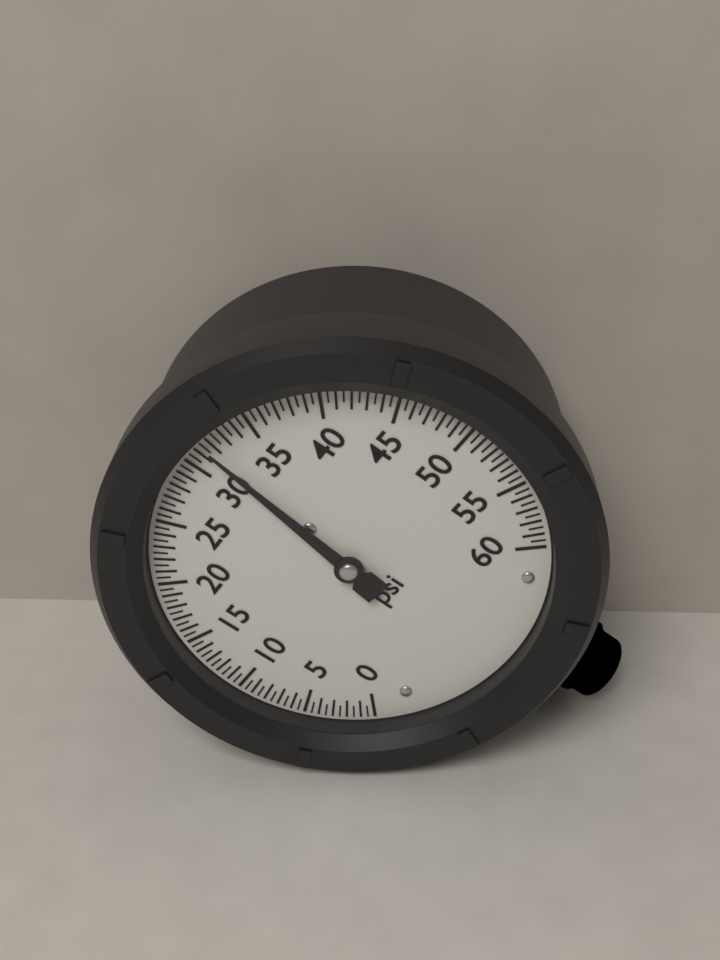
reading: 31.5 psi
